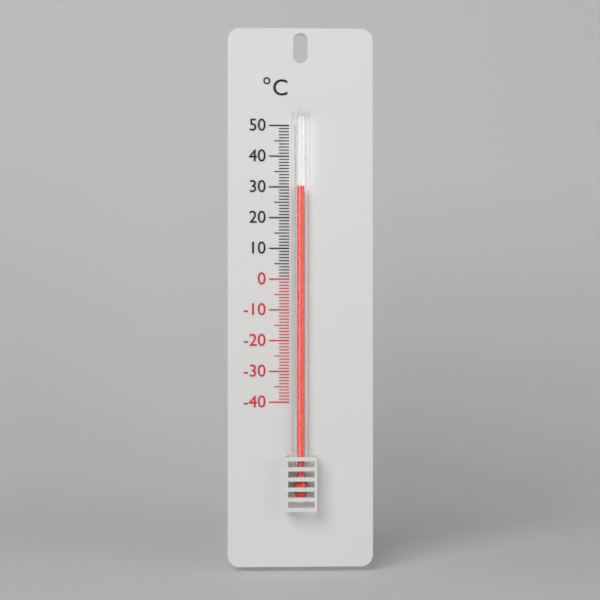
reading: 30 °C
